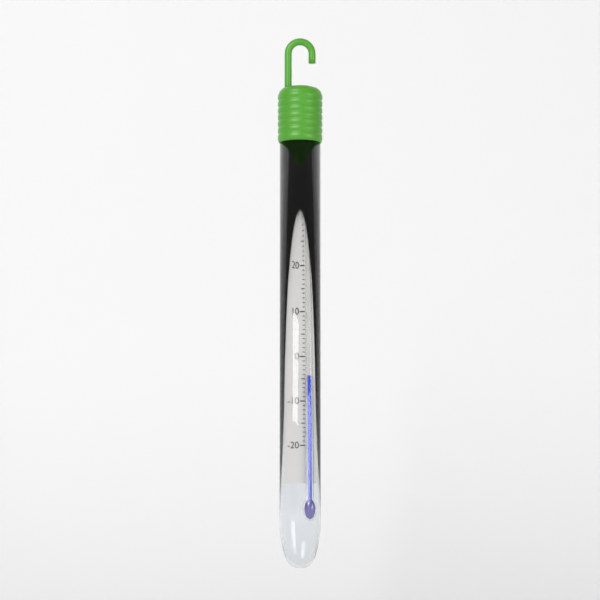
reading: -4 °C
